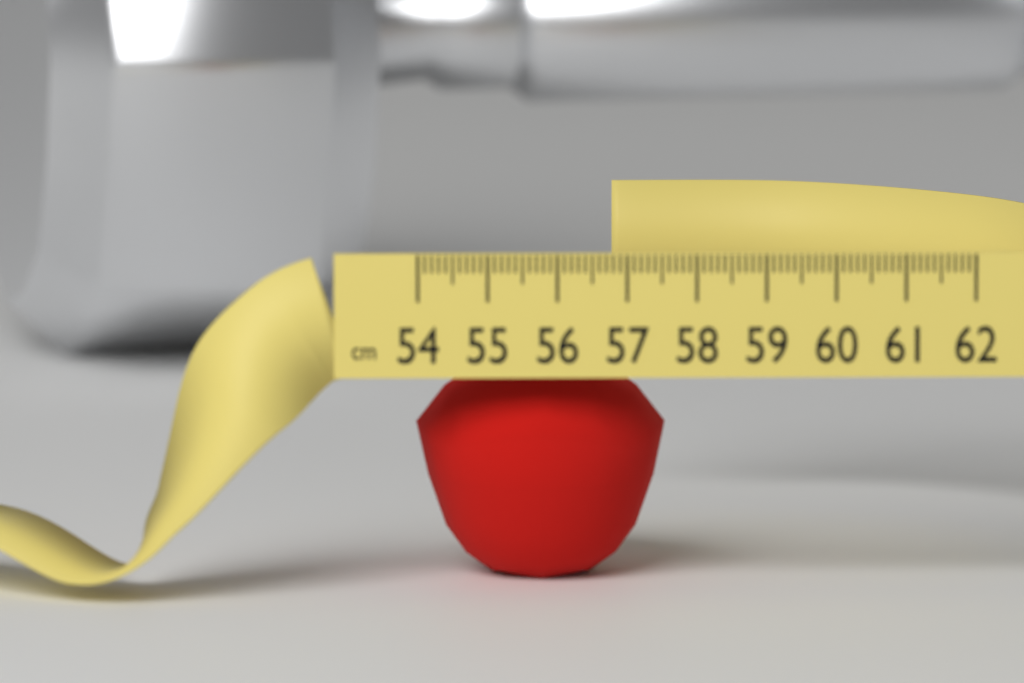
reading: 57.6 cm
